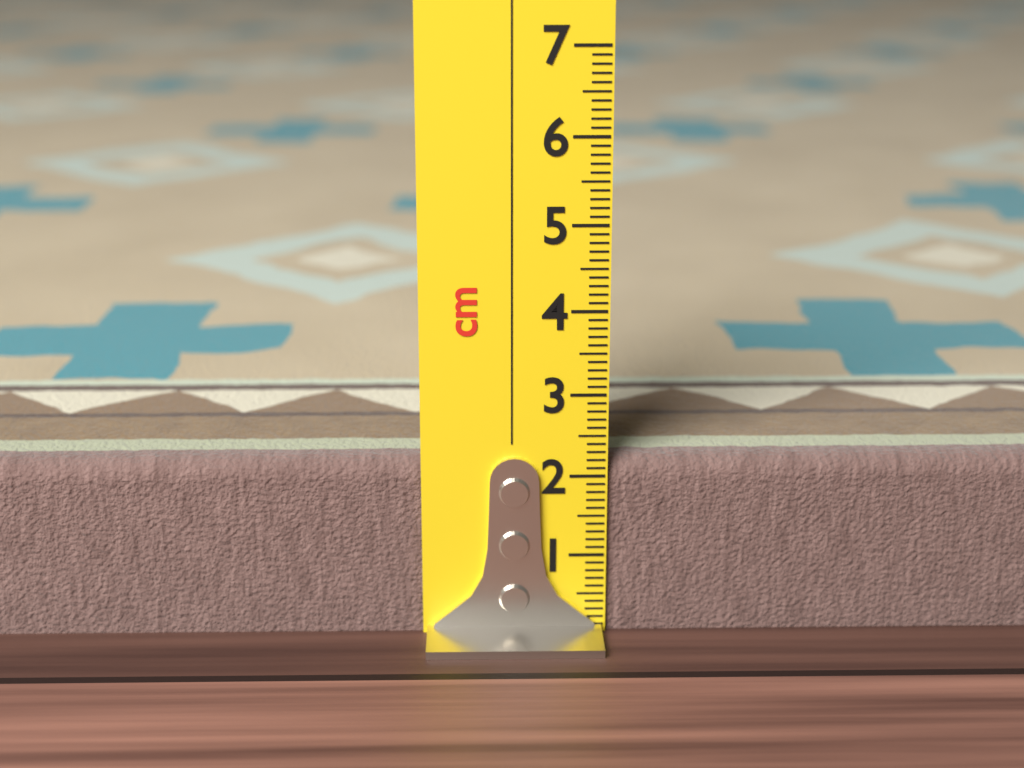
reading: 2.2 cm
